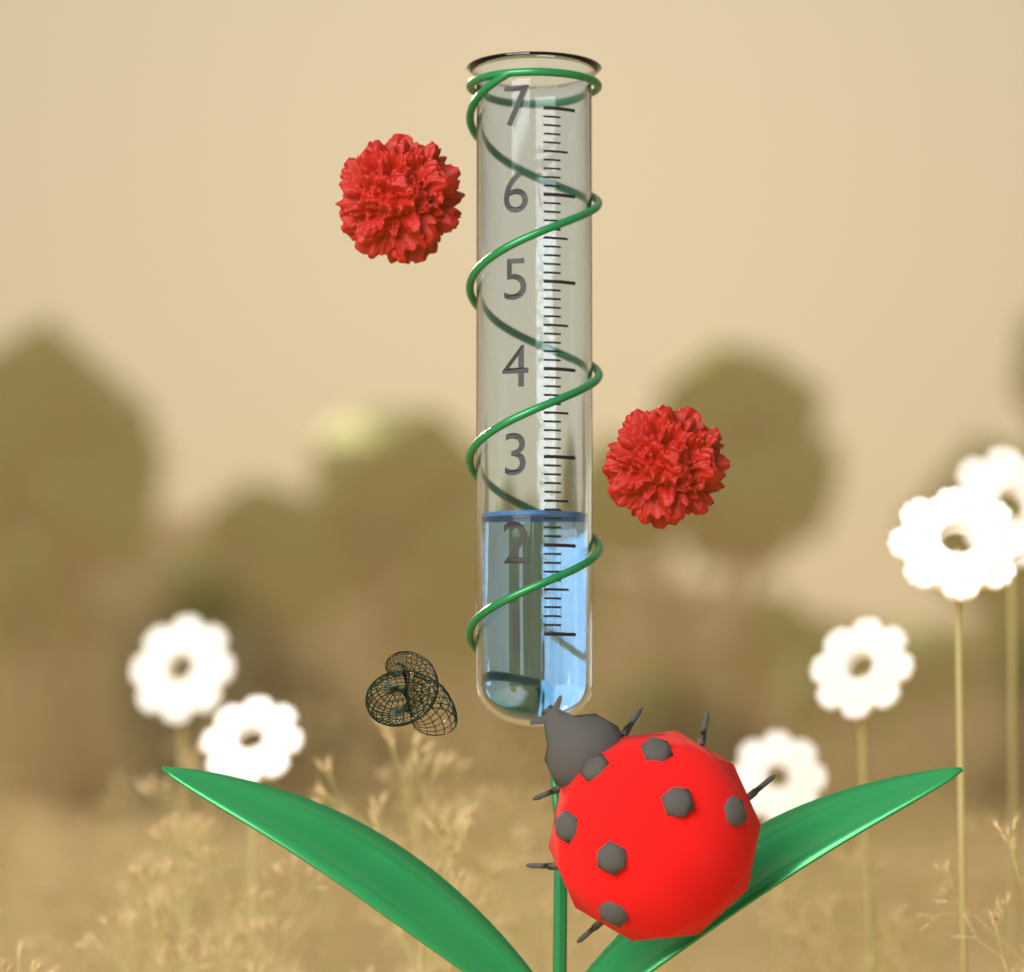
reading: 2.4 (no unit)
